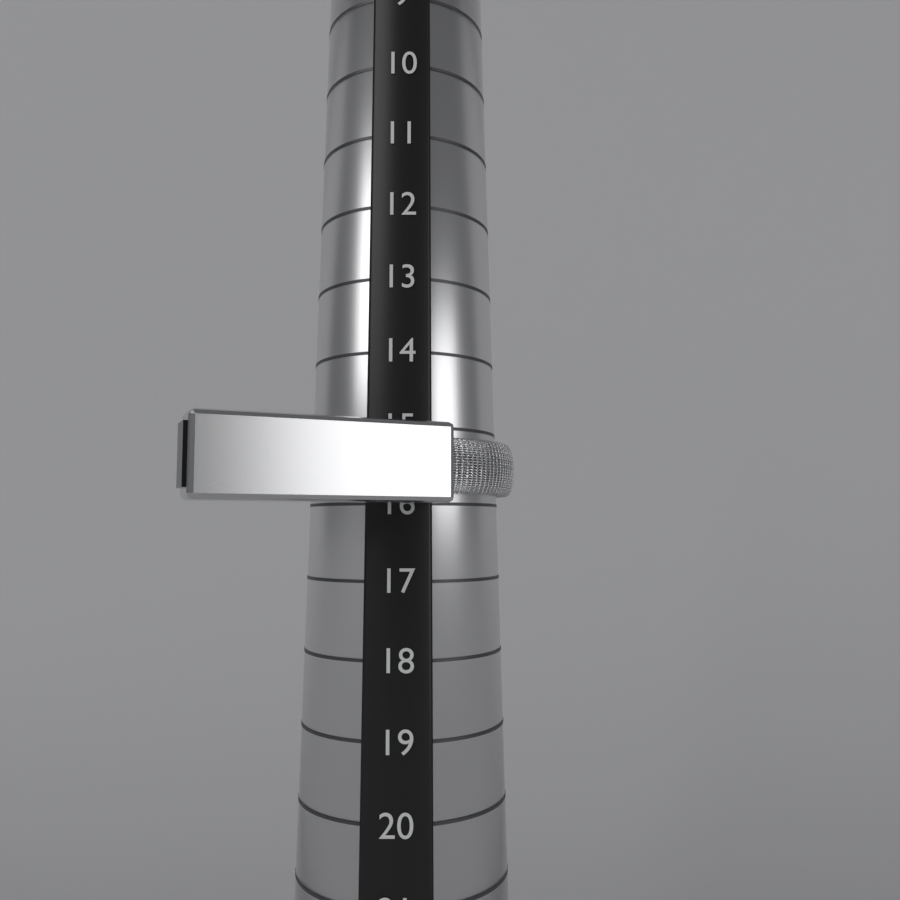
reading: 16 (no unit)
